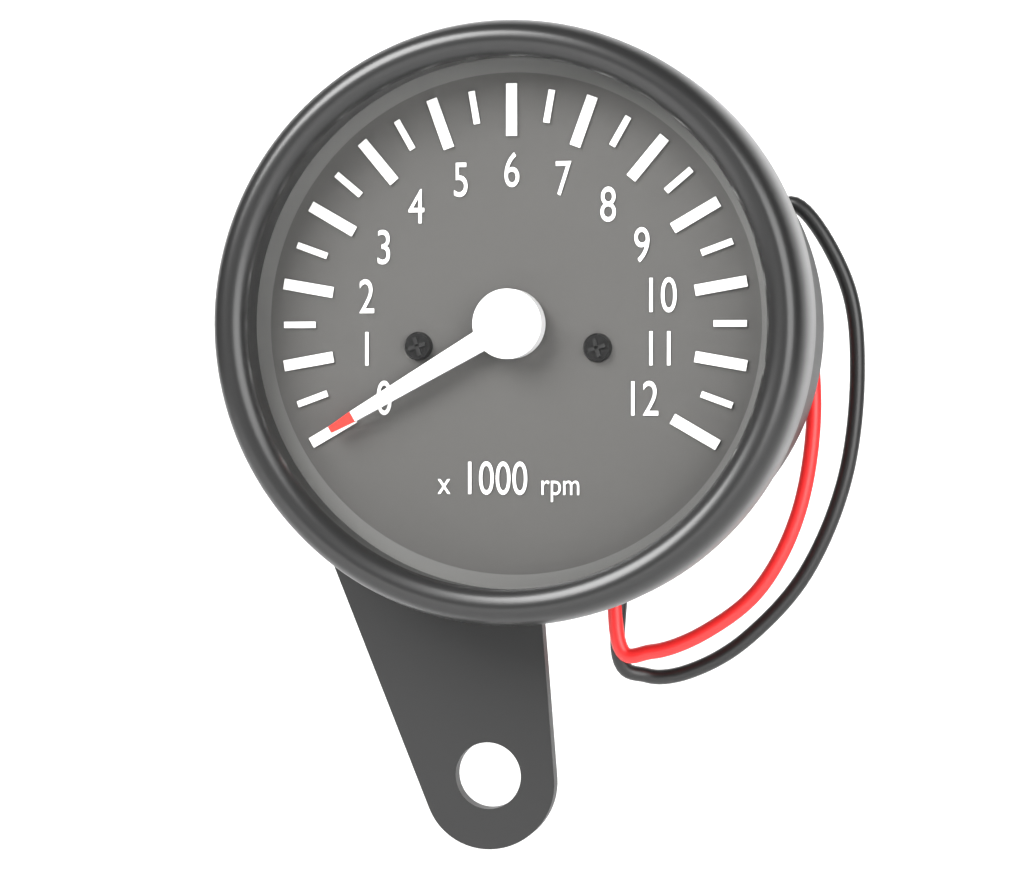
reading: 0 rpm
